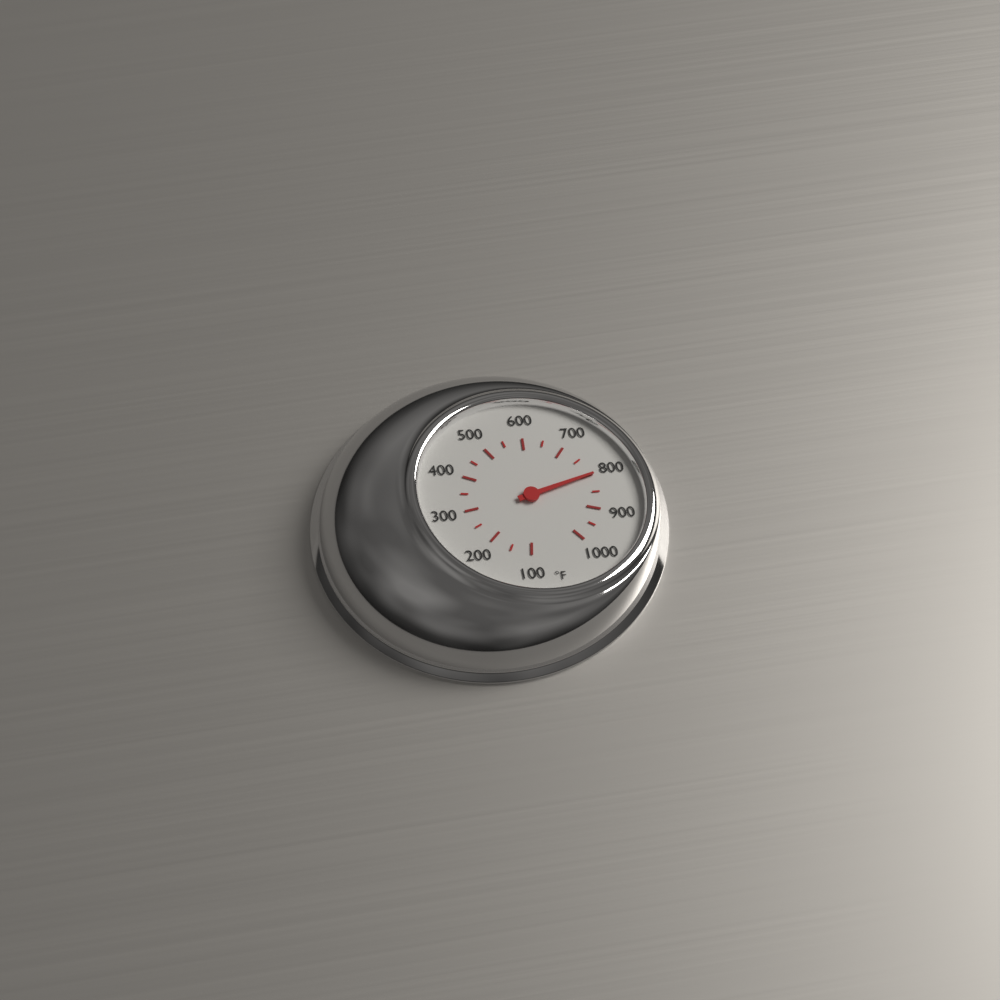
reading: 800 °F
